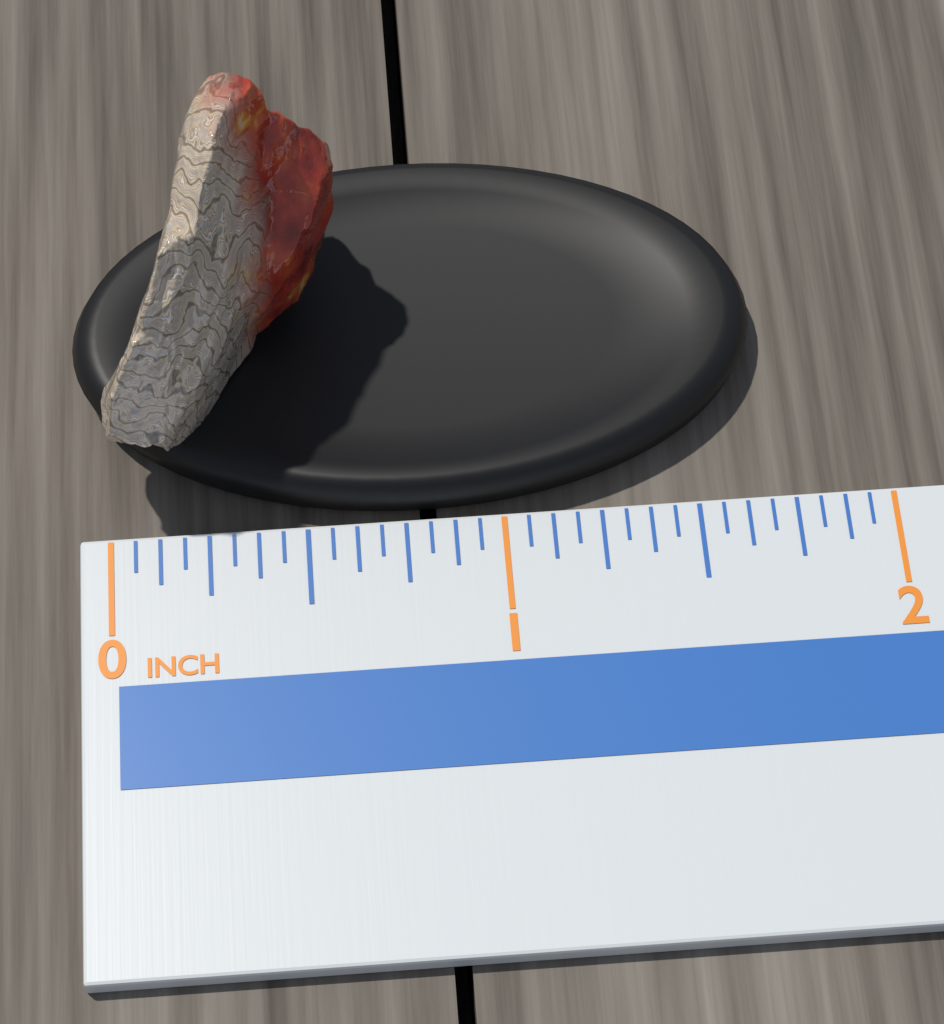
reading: 0.6250 in
